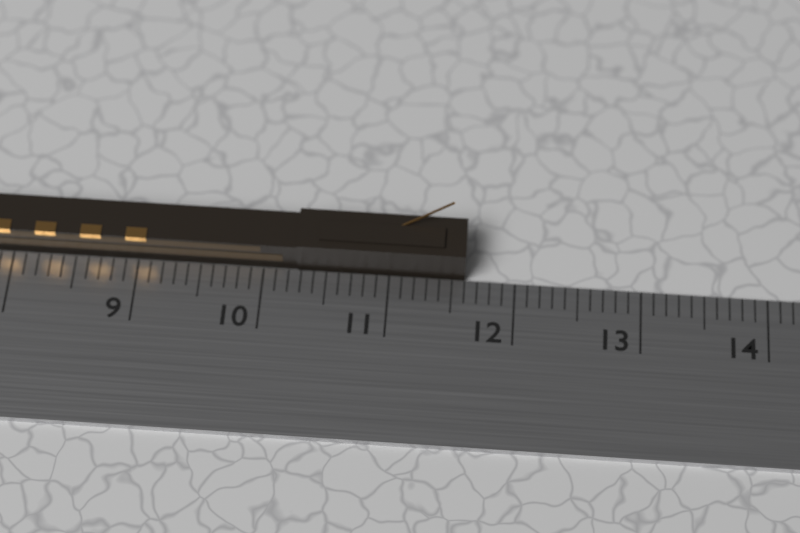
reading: 11.6 cm
